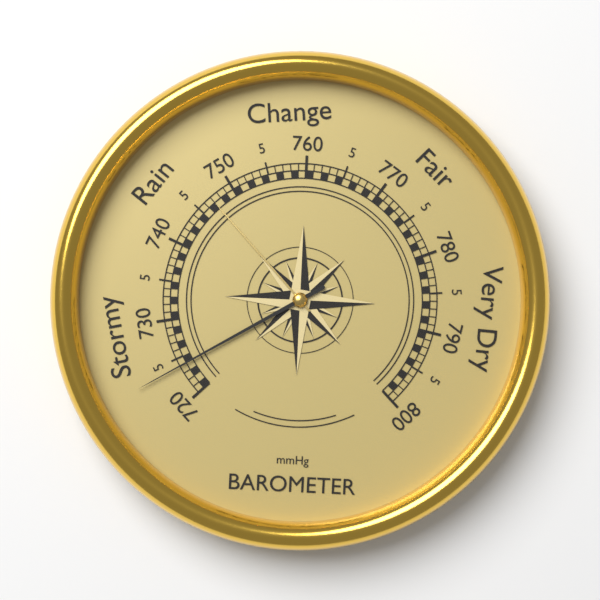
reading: 724 mmHg
